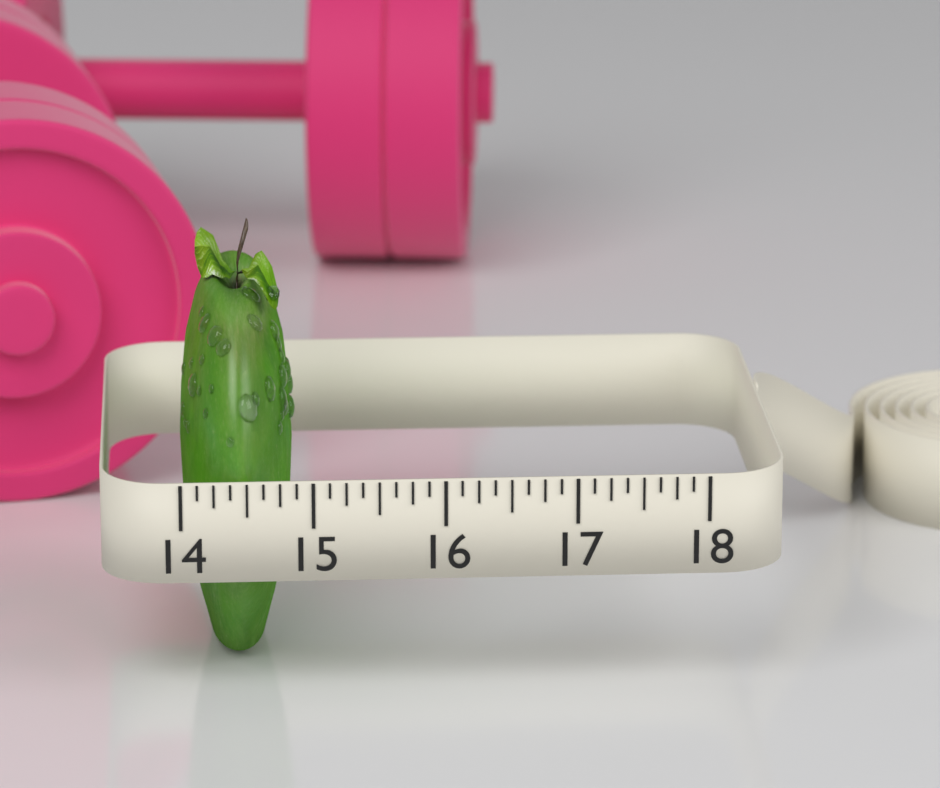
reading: 14.875 (no unit)
